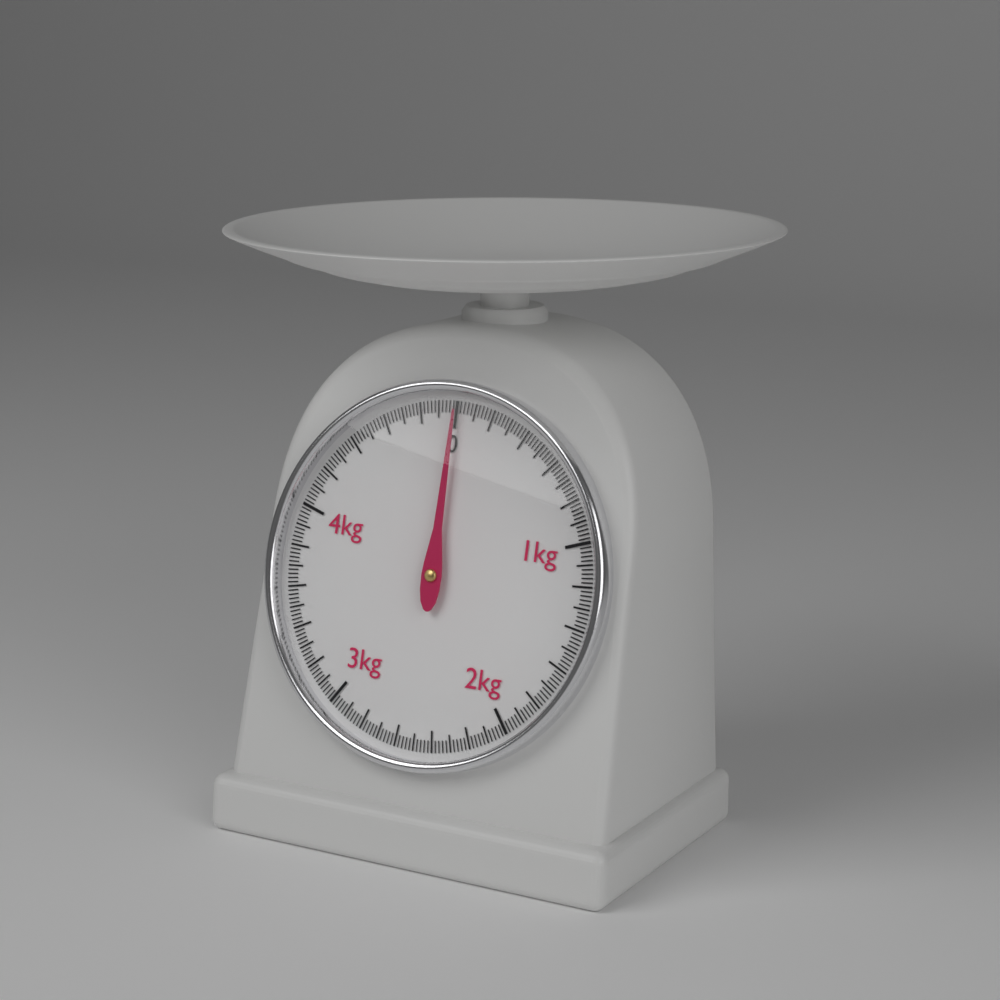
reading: 0.00 kg
